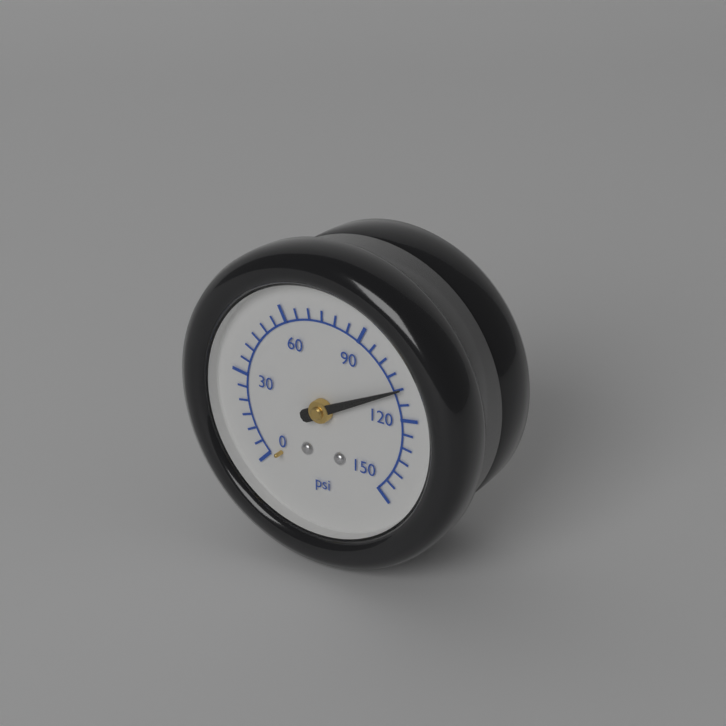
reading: 110 psi
